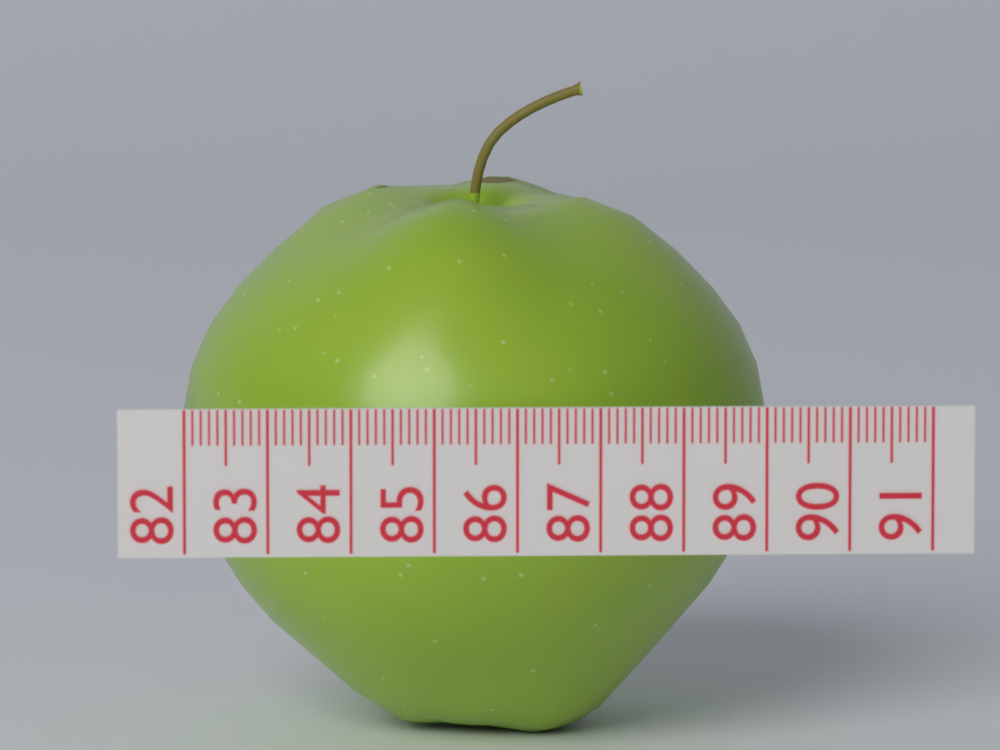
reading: 89.2 (no unit)
